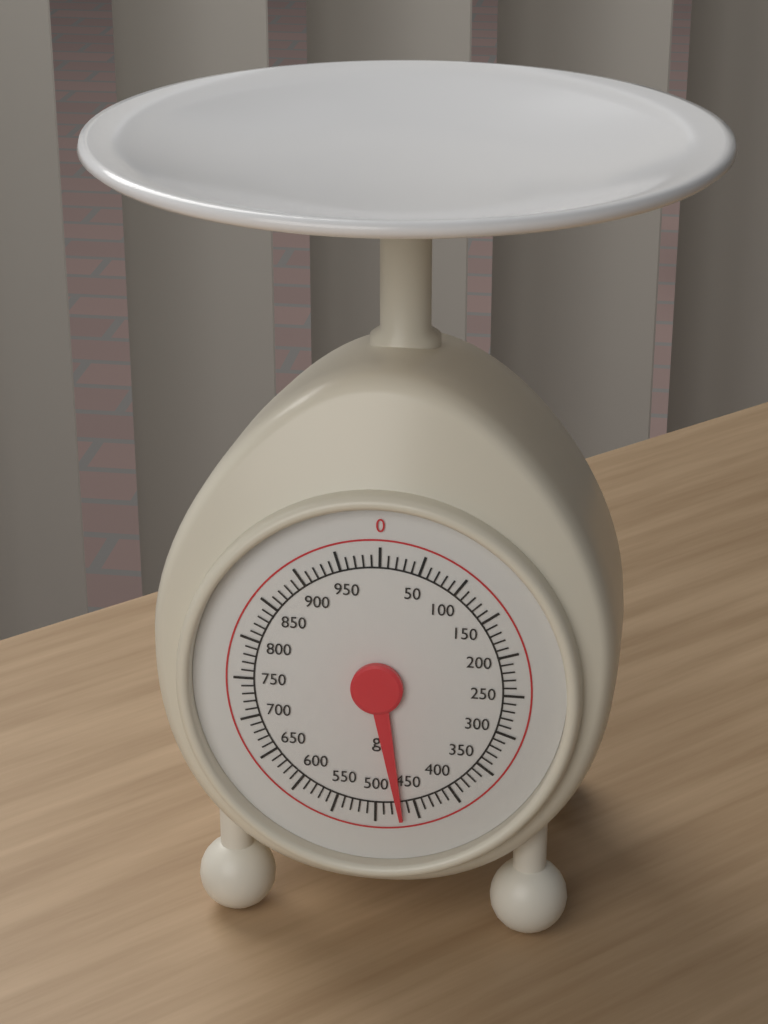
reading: 470 g
